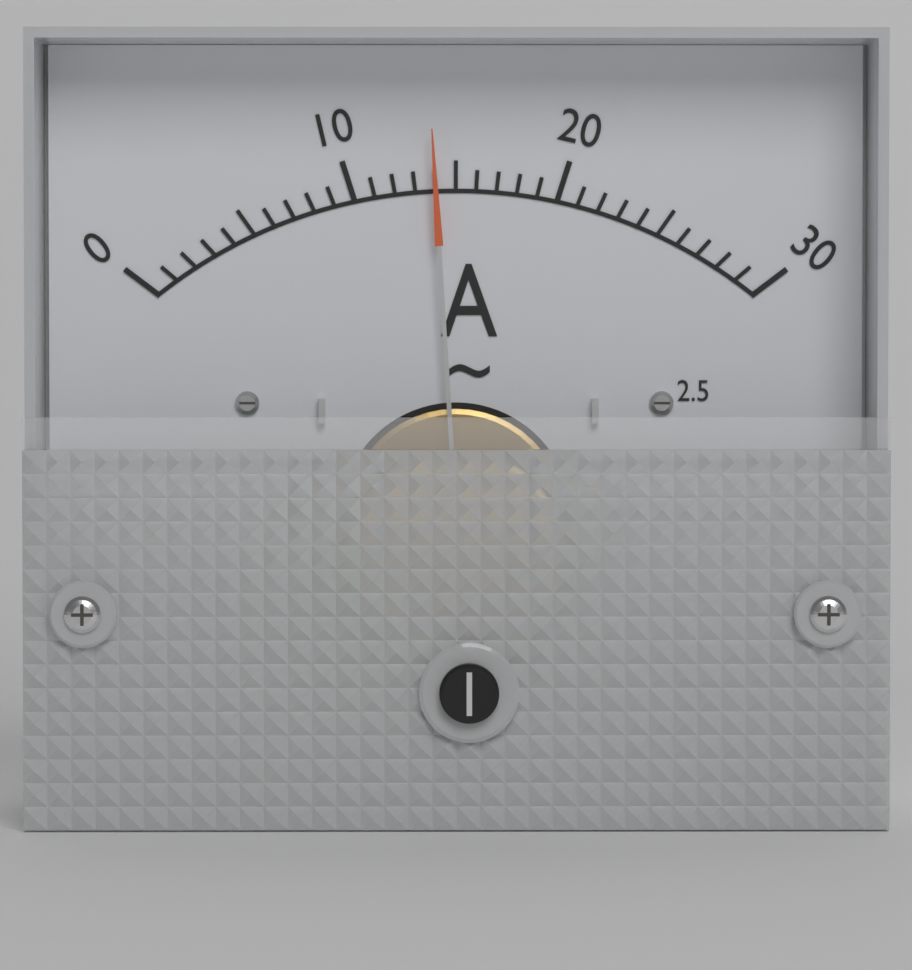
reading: 14 A
